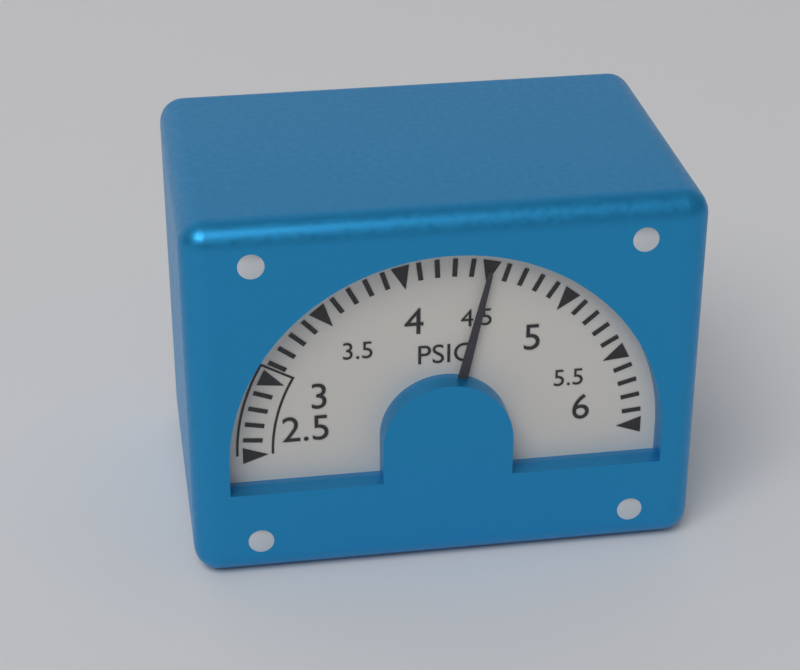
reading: 4.5 PSIG
